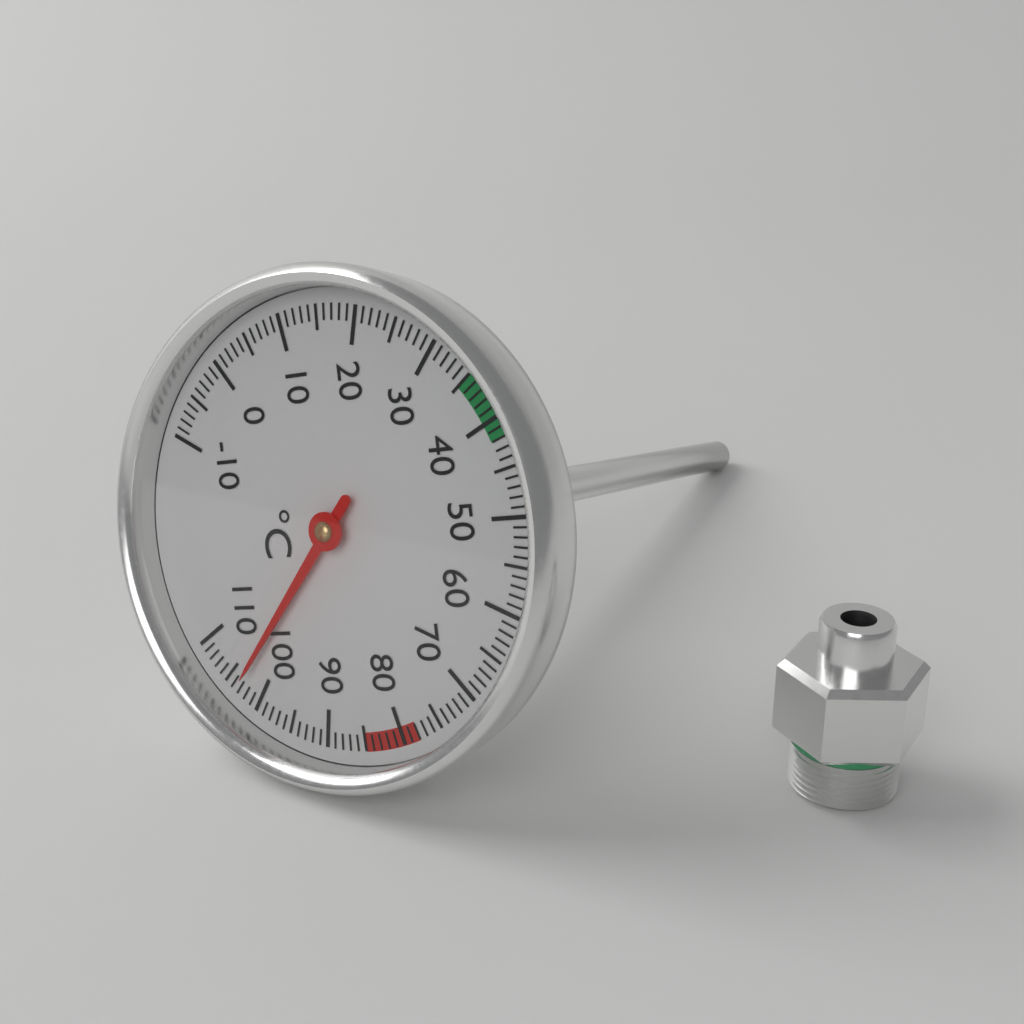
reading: 103 °C
